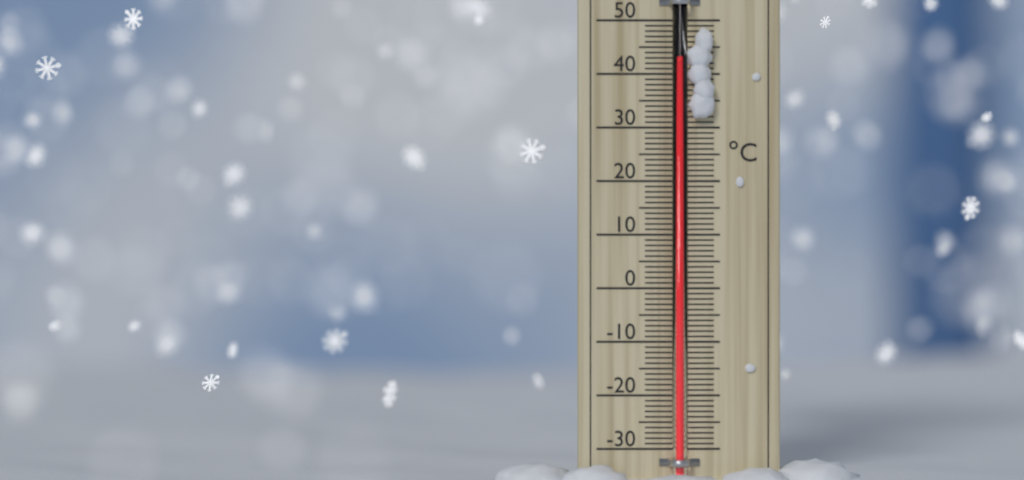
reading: 42 °C
